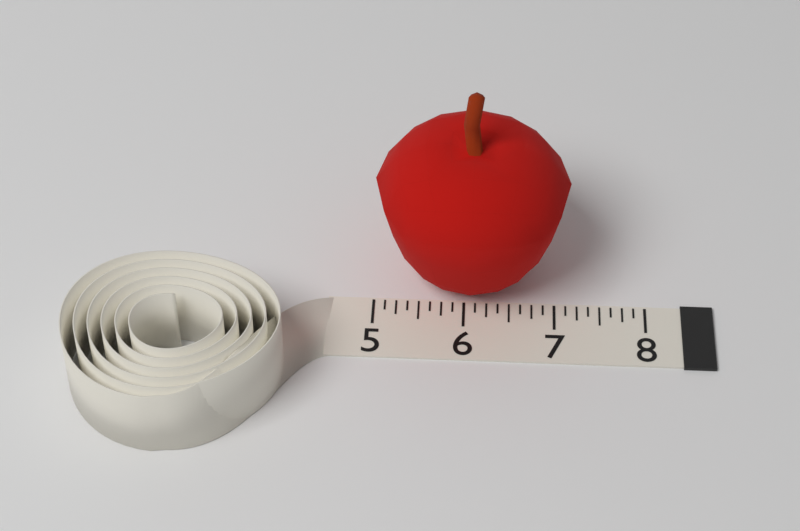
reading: 7.125 (no unit)
